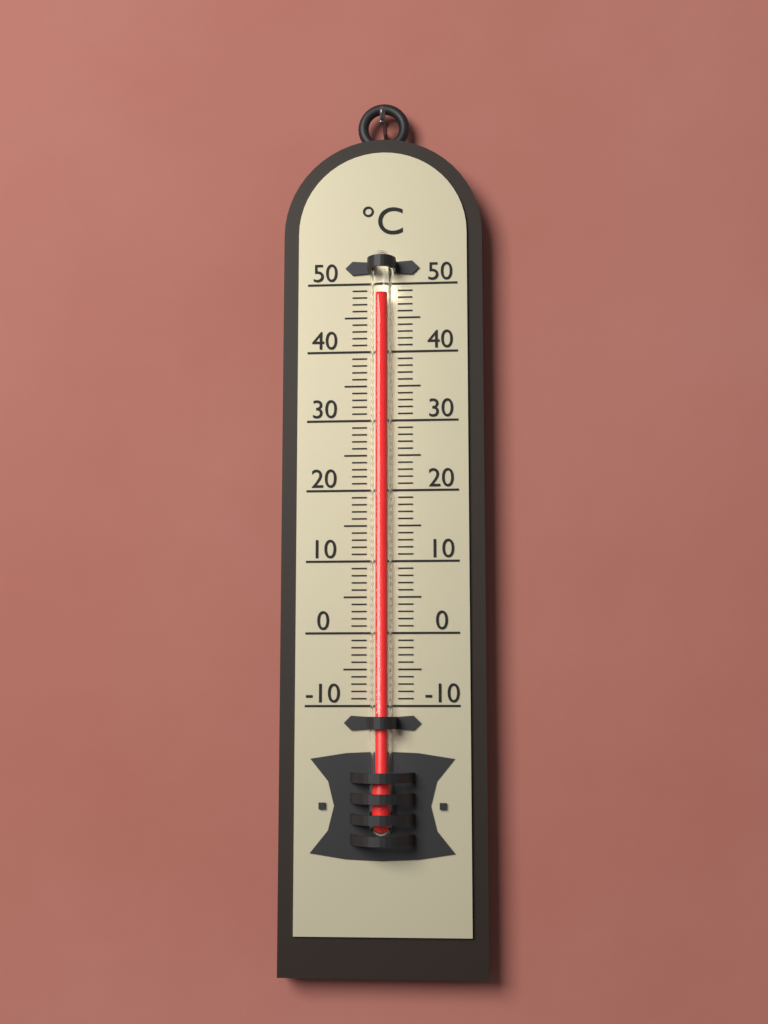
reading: 48 °C
